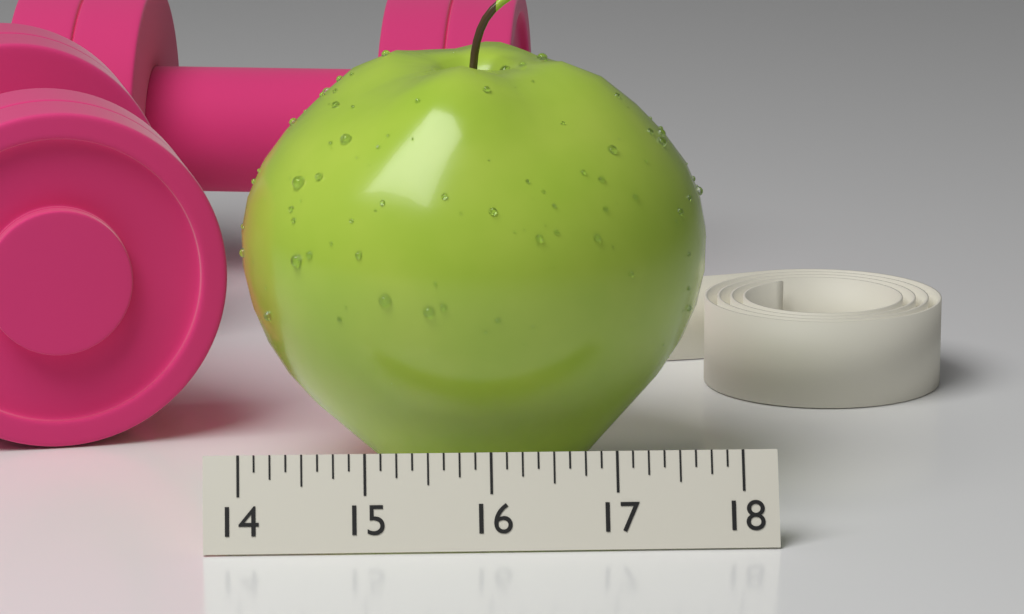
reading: 17.875 (no unit)
